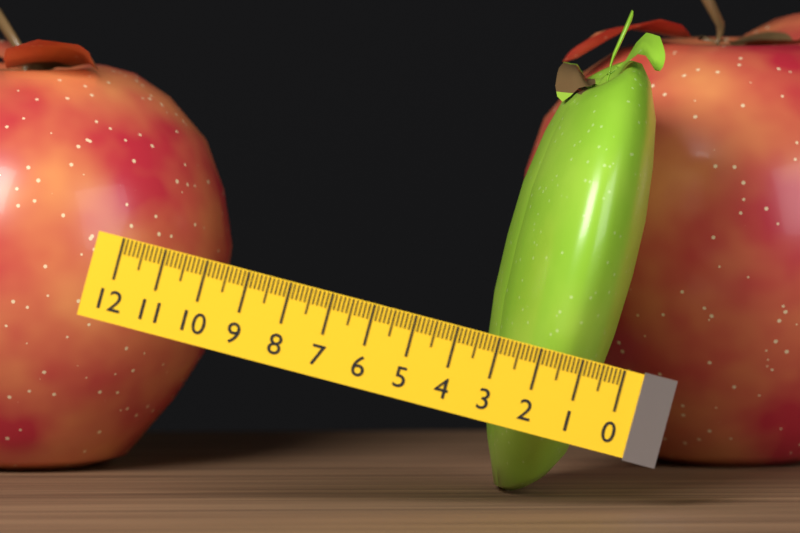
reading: 3.0 (no unit)
